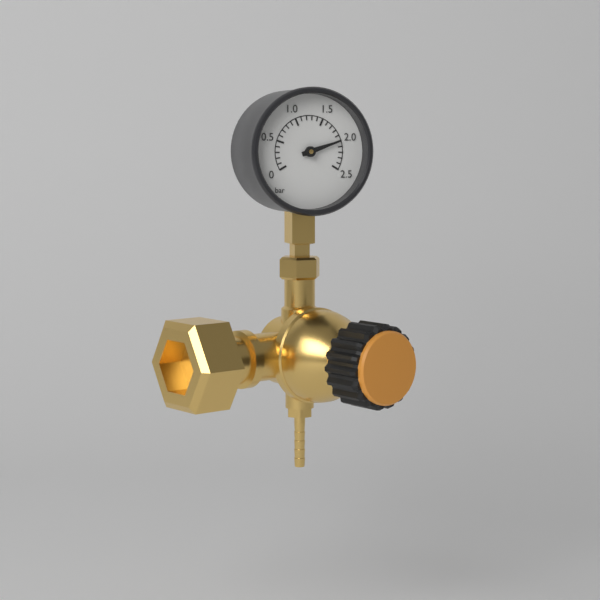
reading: 2.0 bar
